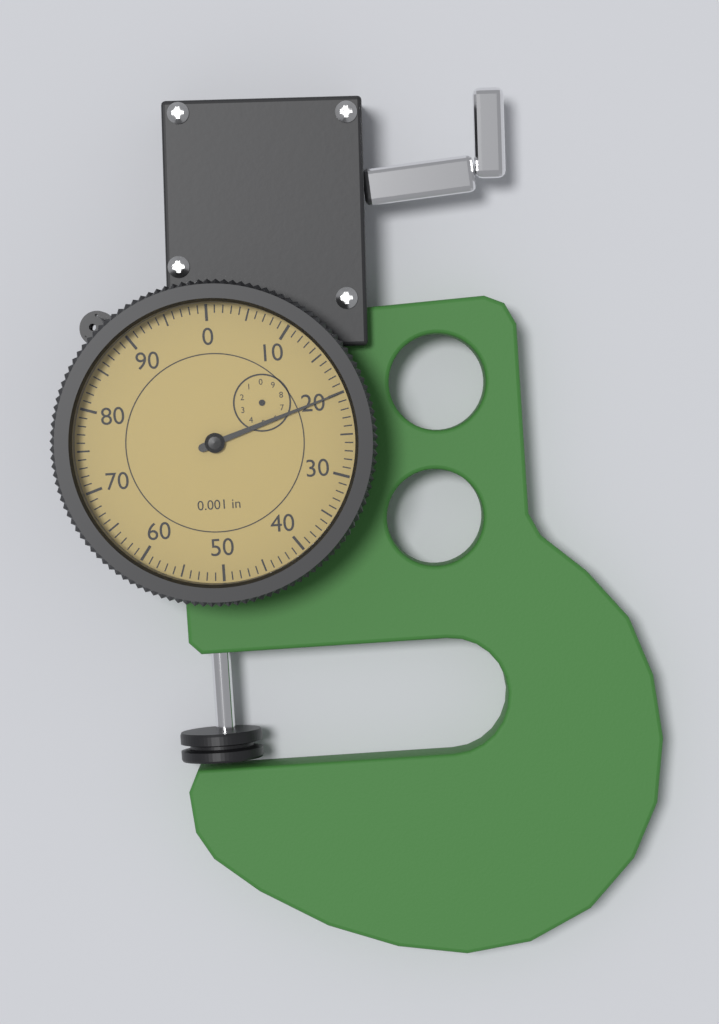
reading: 20 0.001 in
